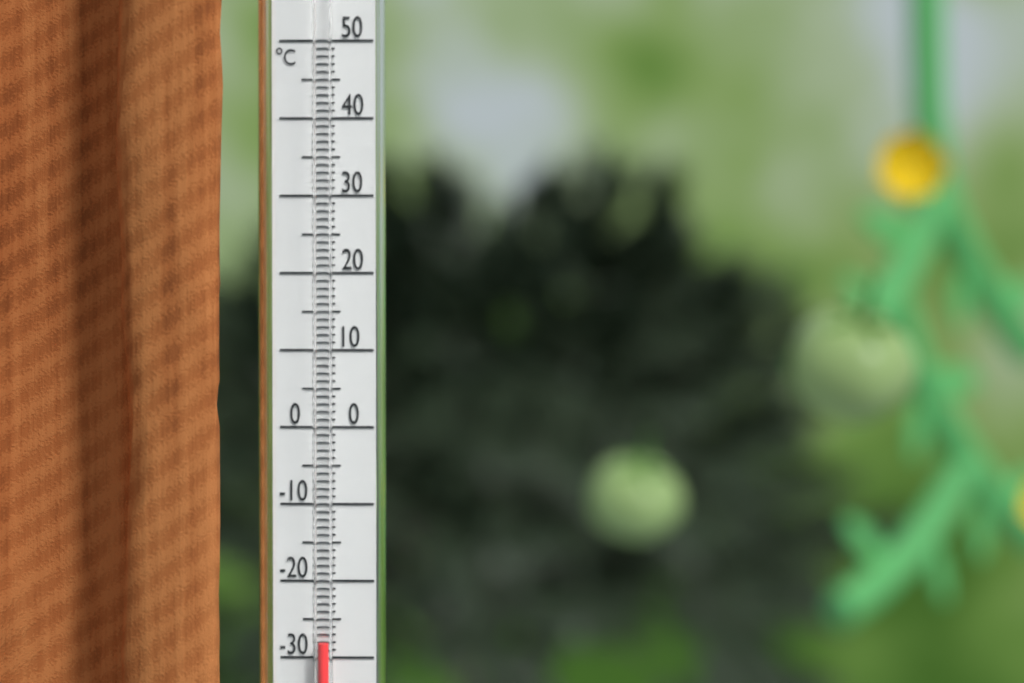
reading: -28 °C
